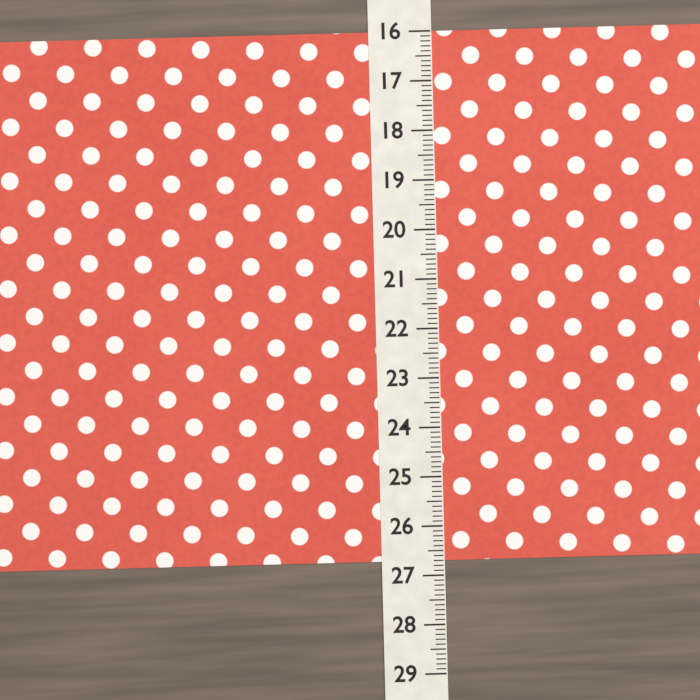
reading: 26.7 (no unit)
